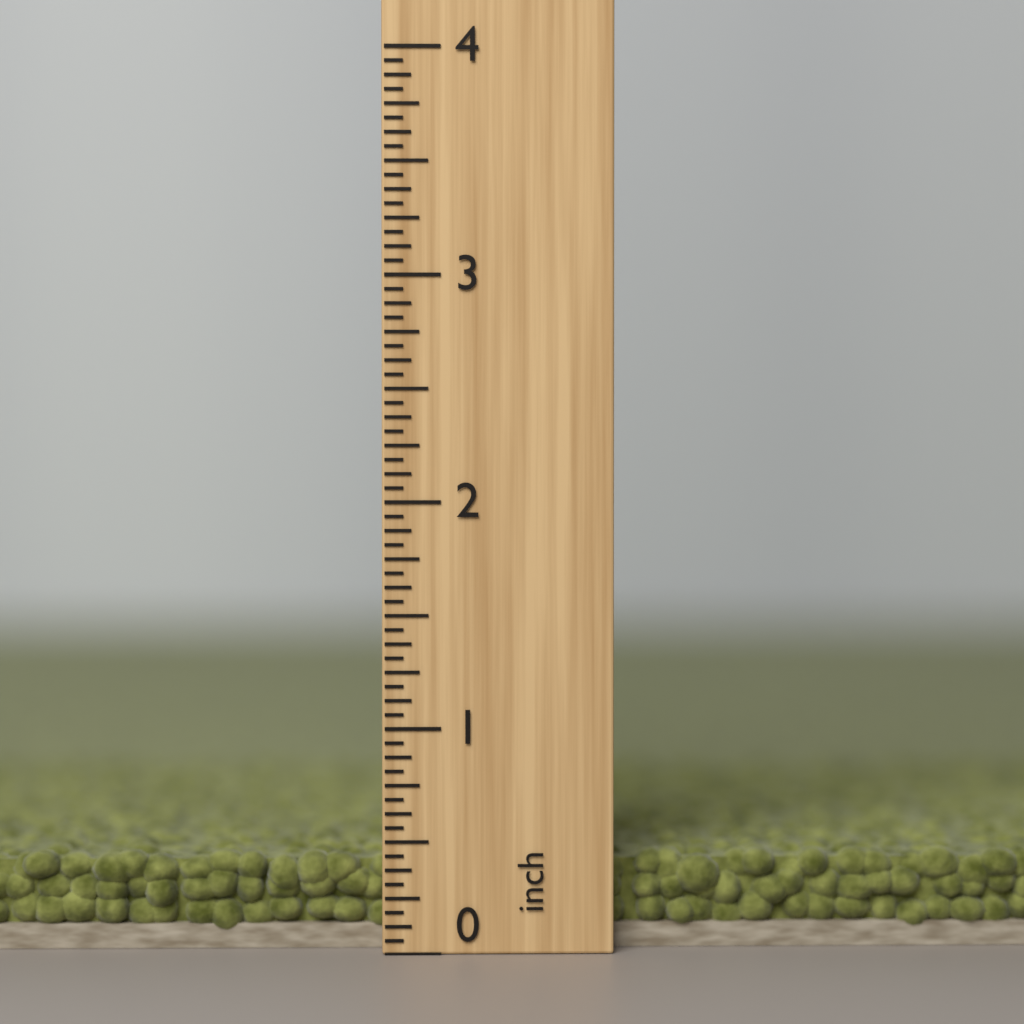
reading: 0.4375 inch
